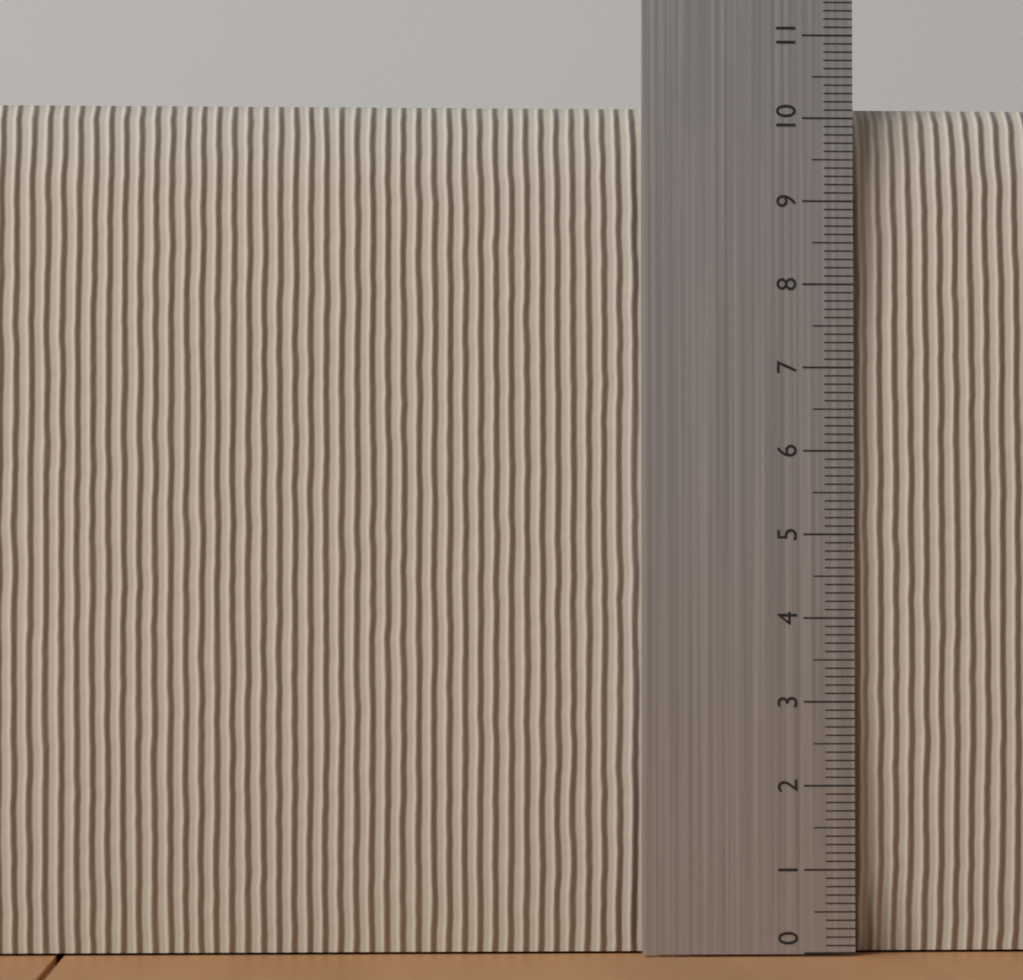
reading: 10.2 (no unit)
